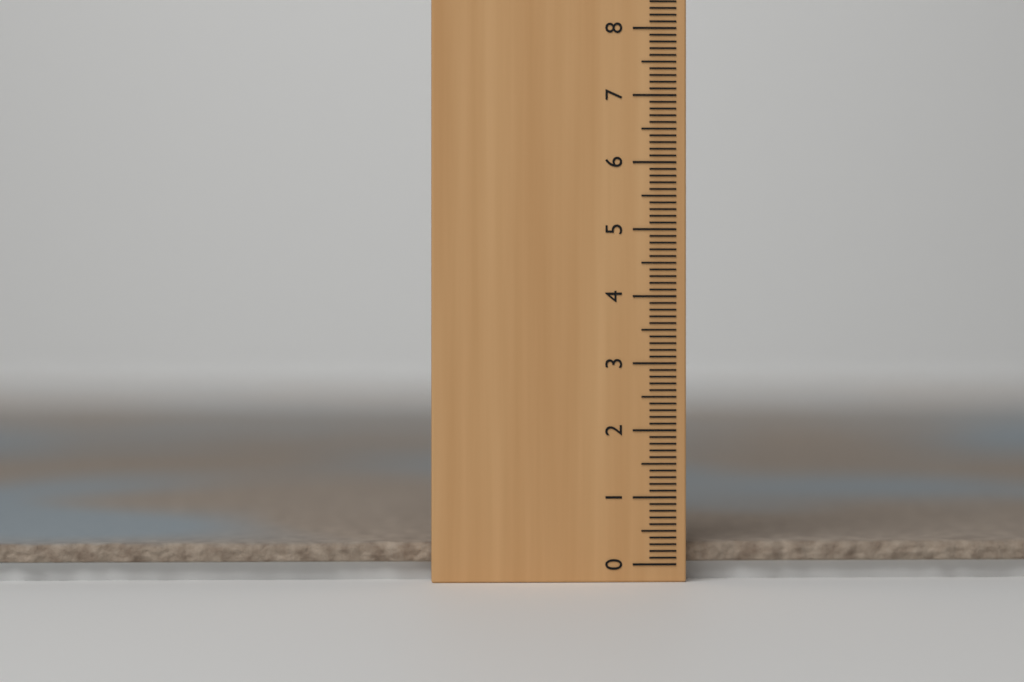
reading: 0.3 cm
